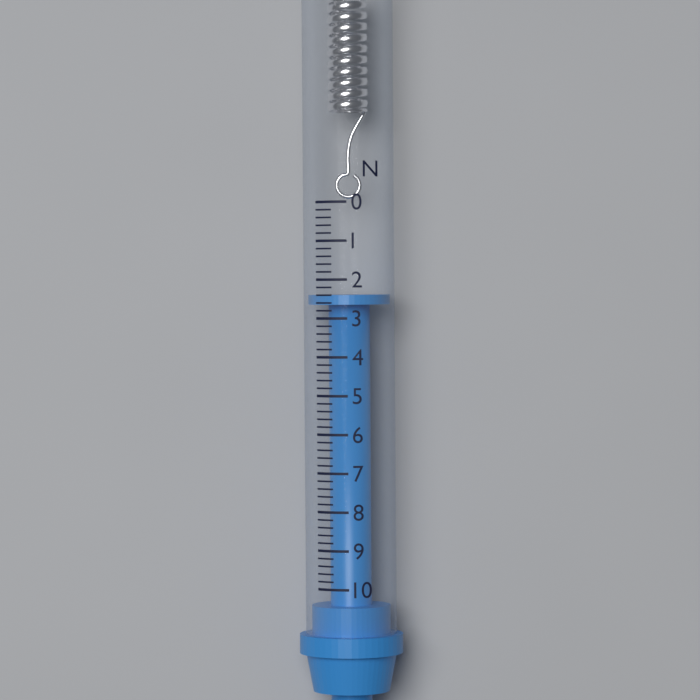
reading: 2.4 N
